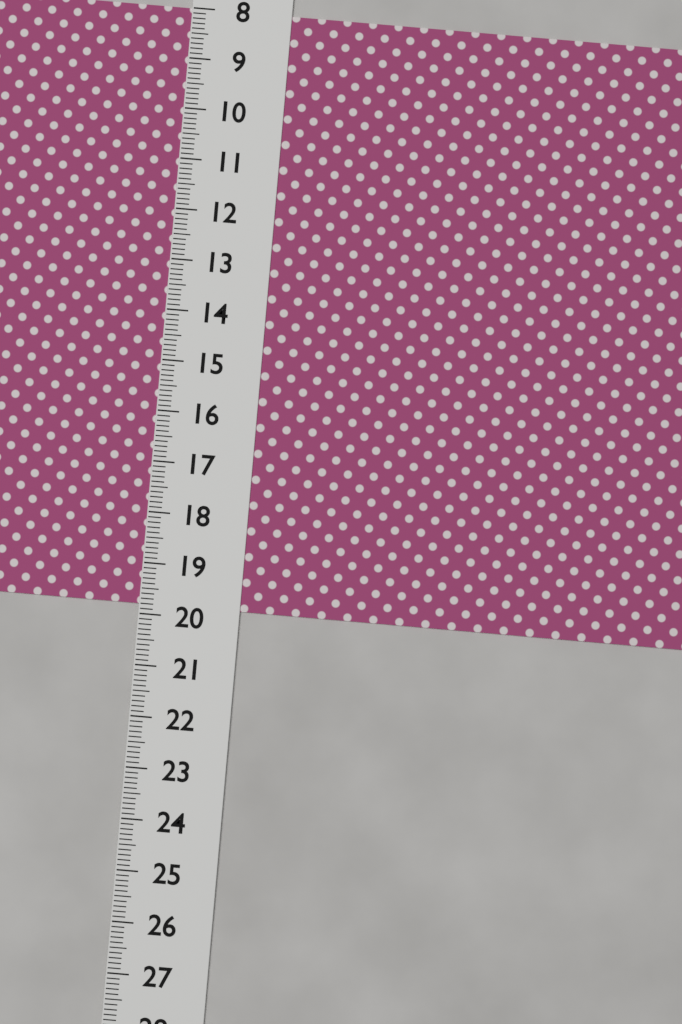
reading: 19.8 (no unit)
